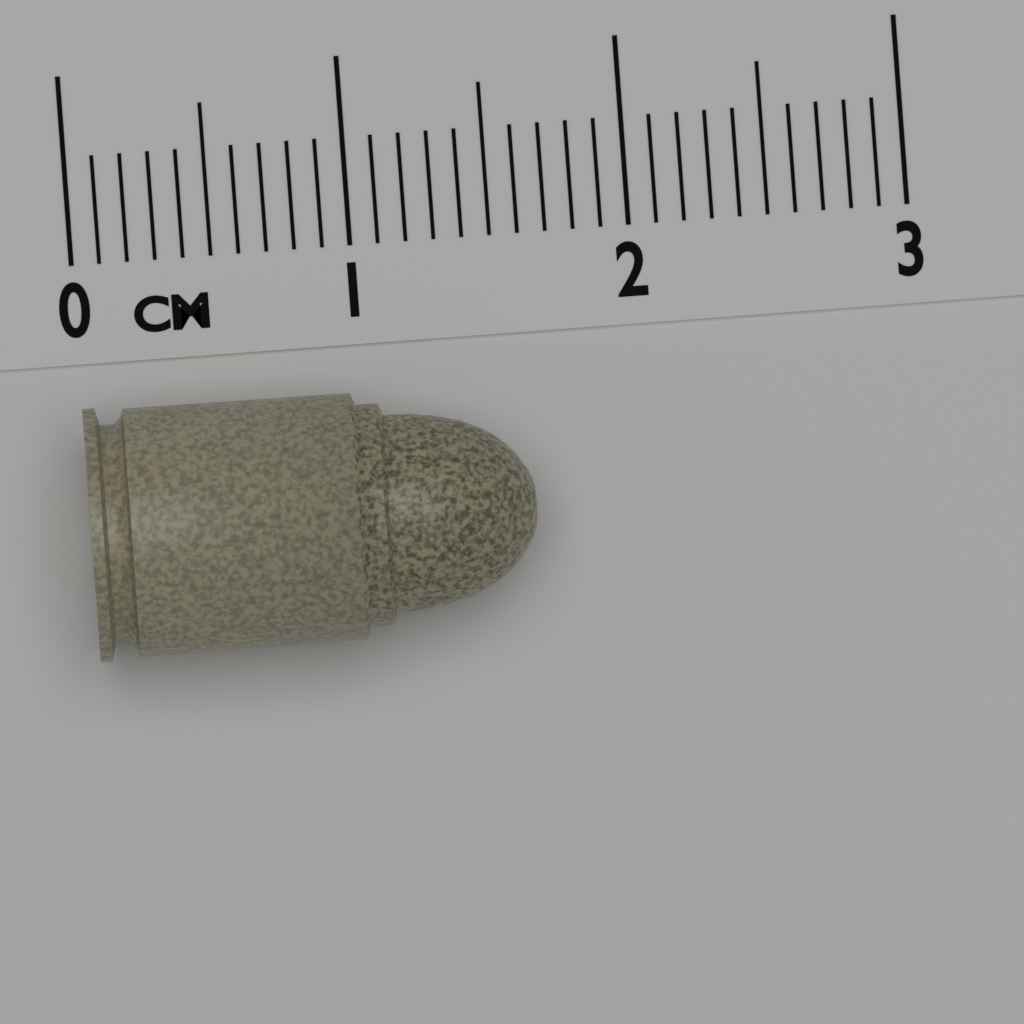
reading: 1.6 cm
